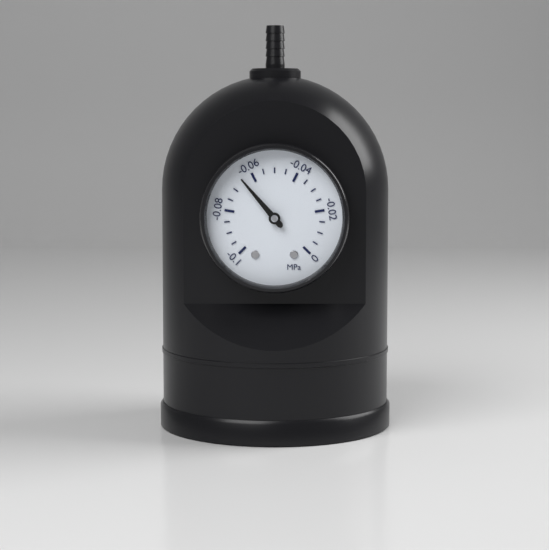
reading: -0.065 MPa
